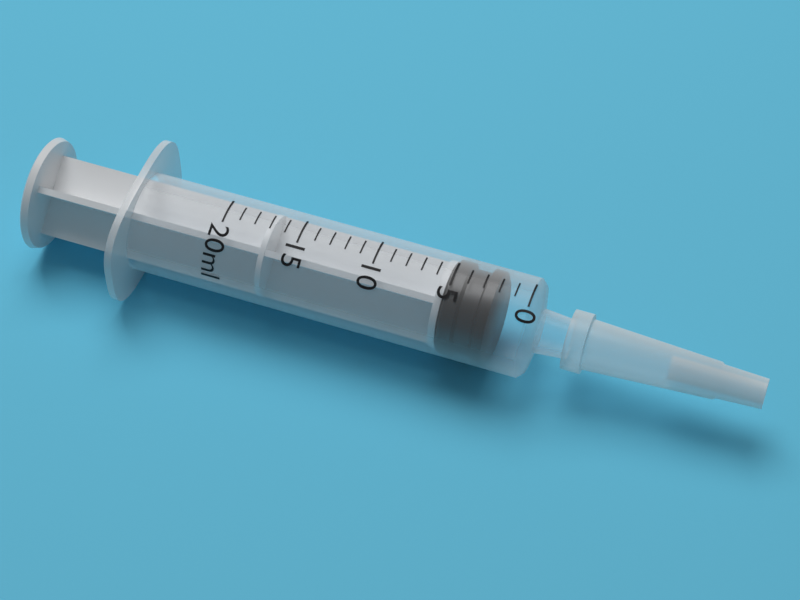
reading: 2 ml
